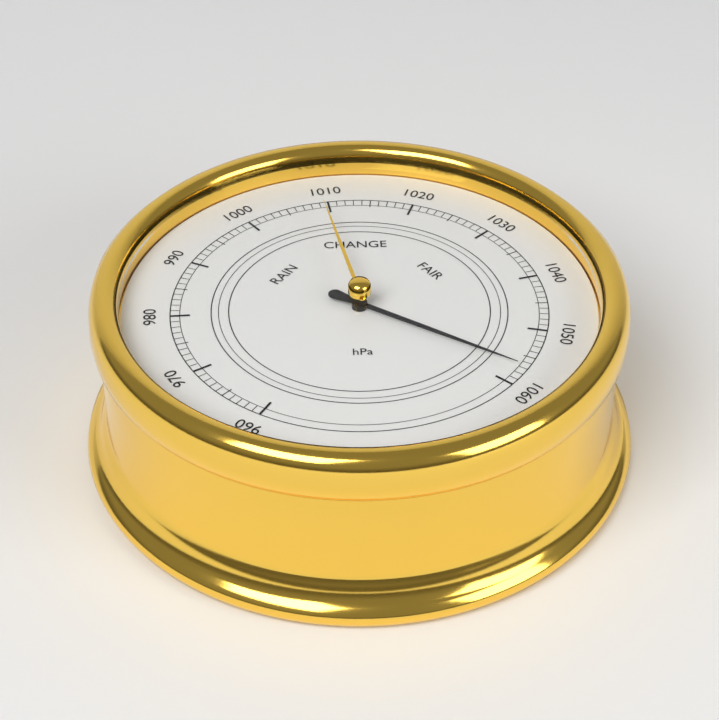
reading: 1057 hPa
